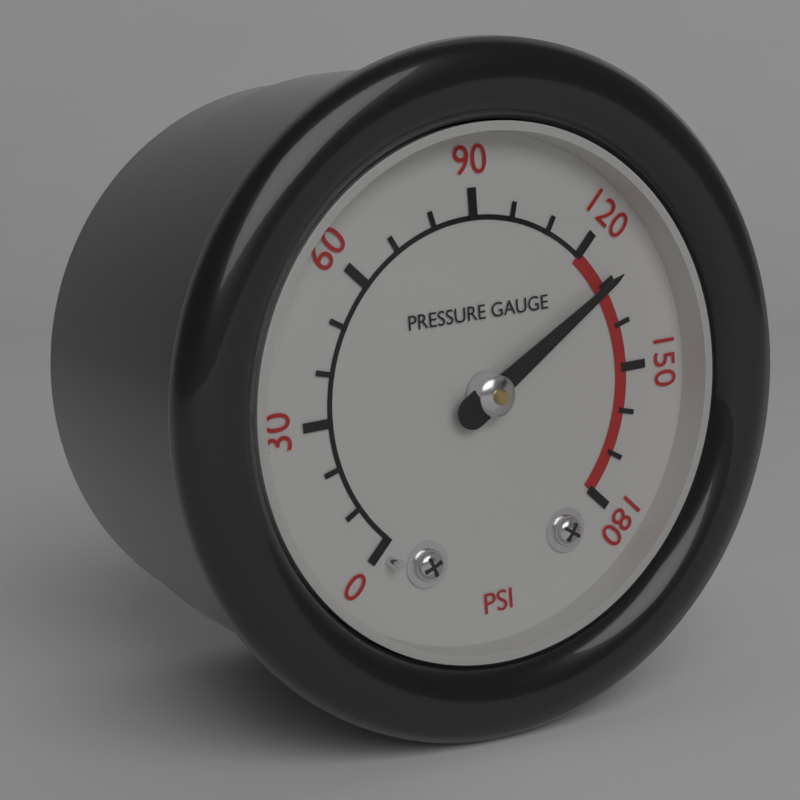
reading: 130 psi
